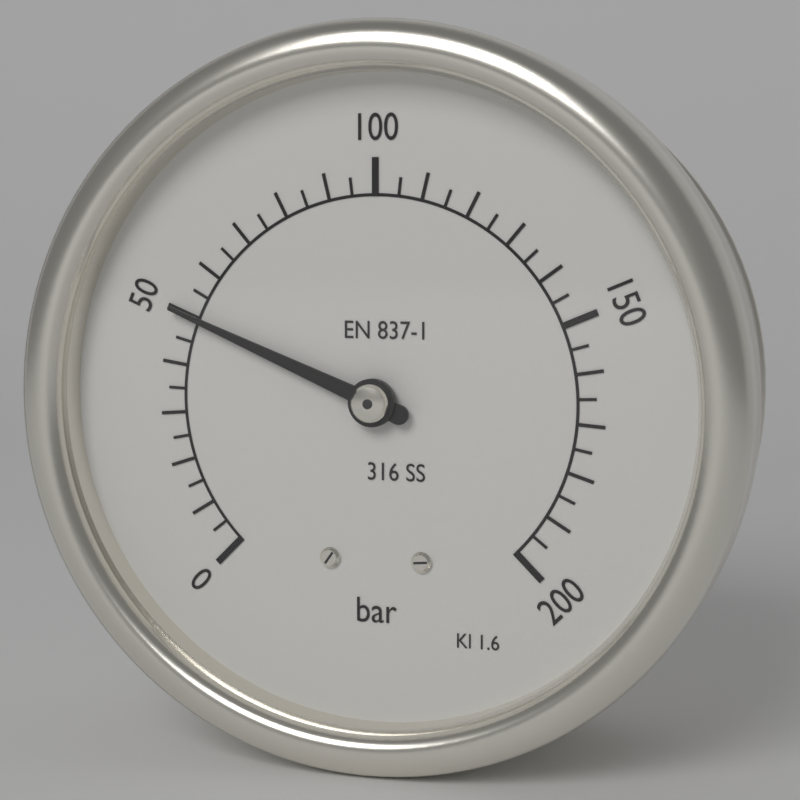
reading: 50 bar
